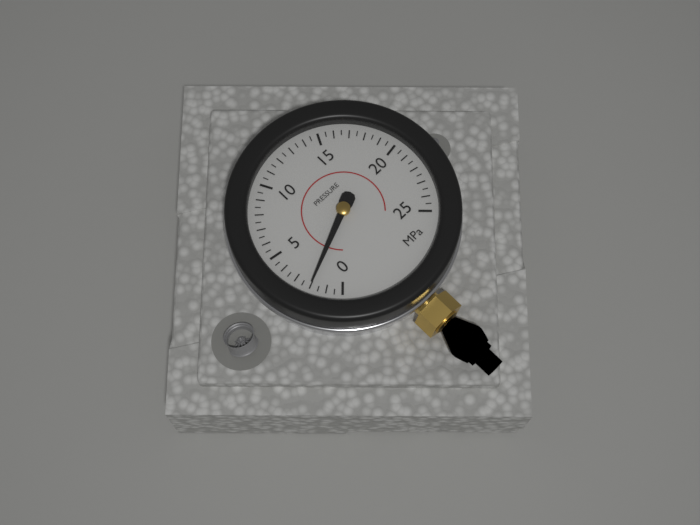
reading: 2.0 MPa
